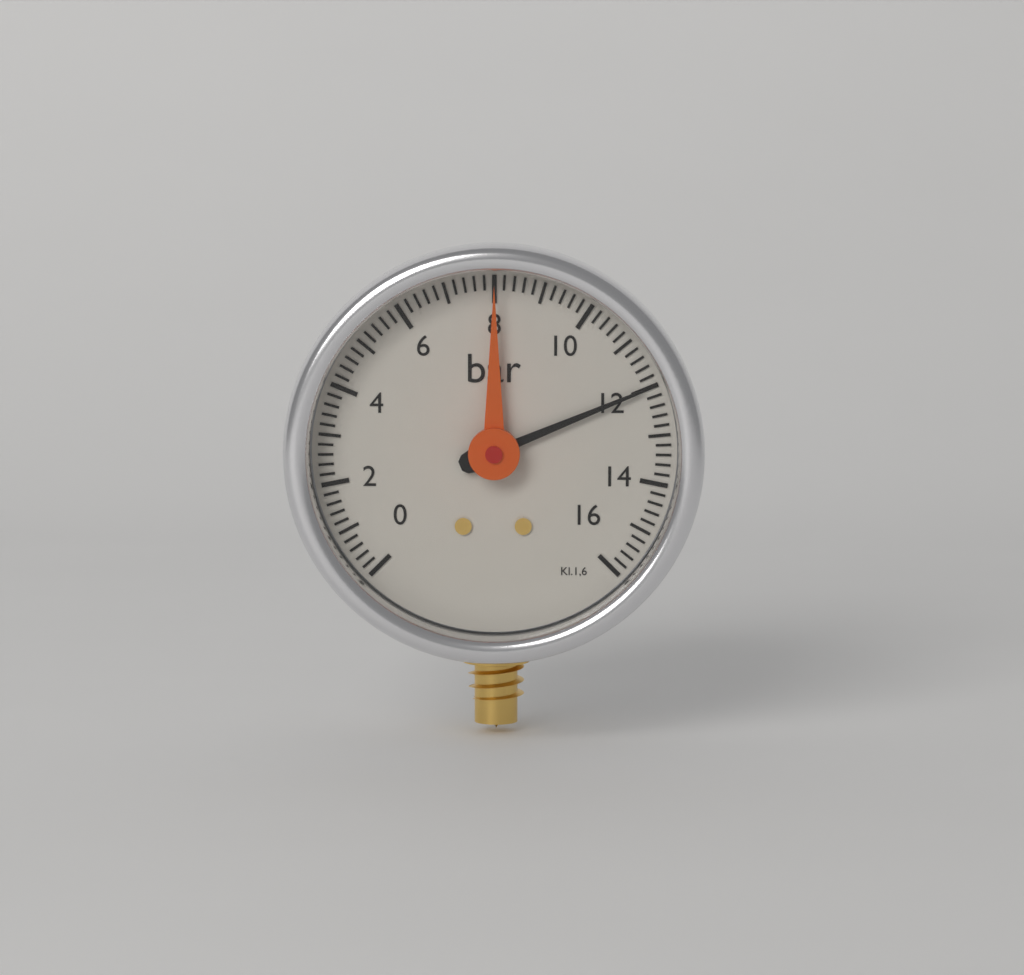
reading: 12.0 bar
